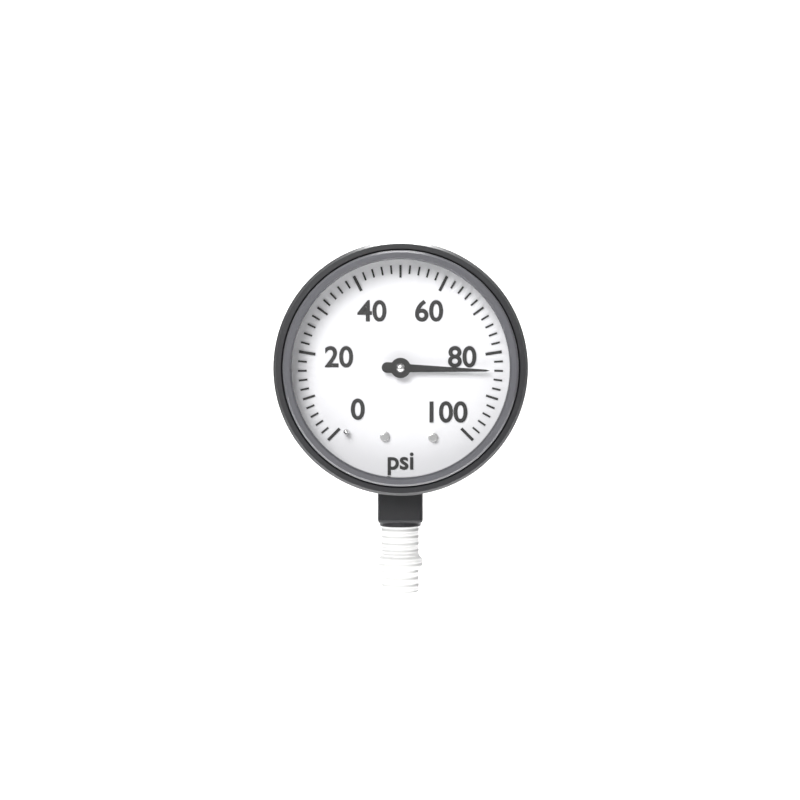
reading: 84 psi
